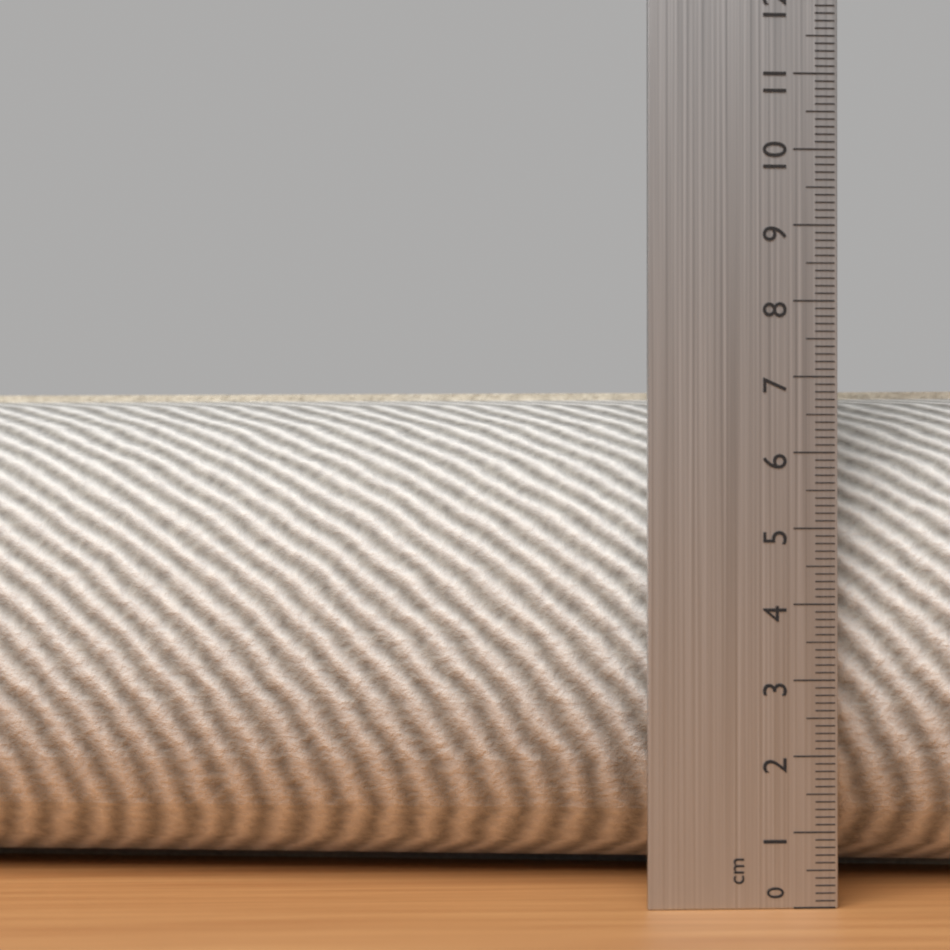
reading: 7.0 cm
